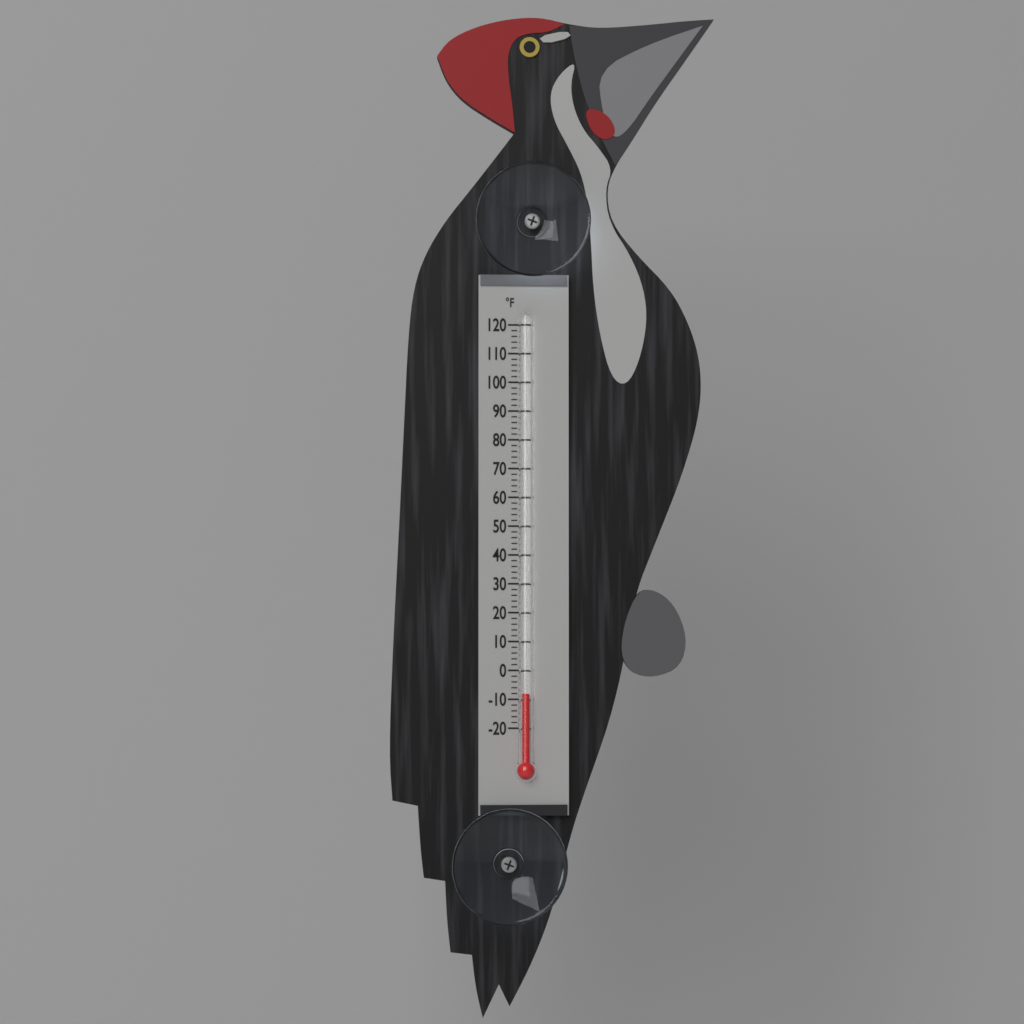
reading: -8 °F
